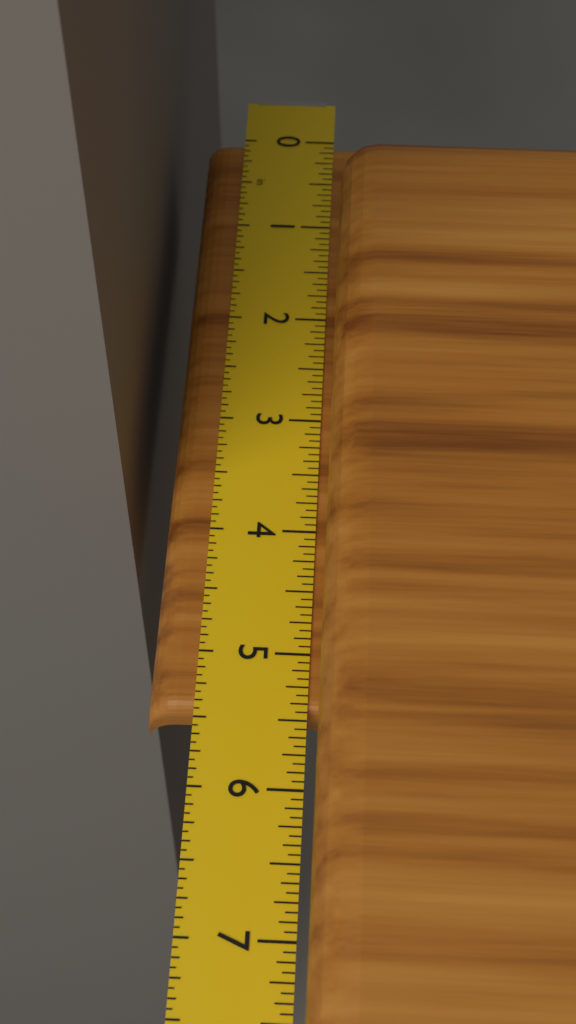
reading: 5.4375 in
